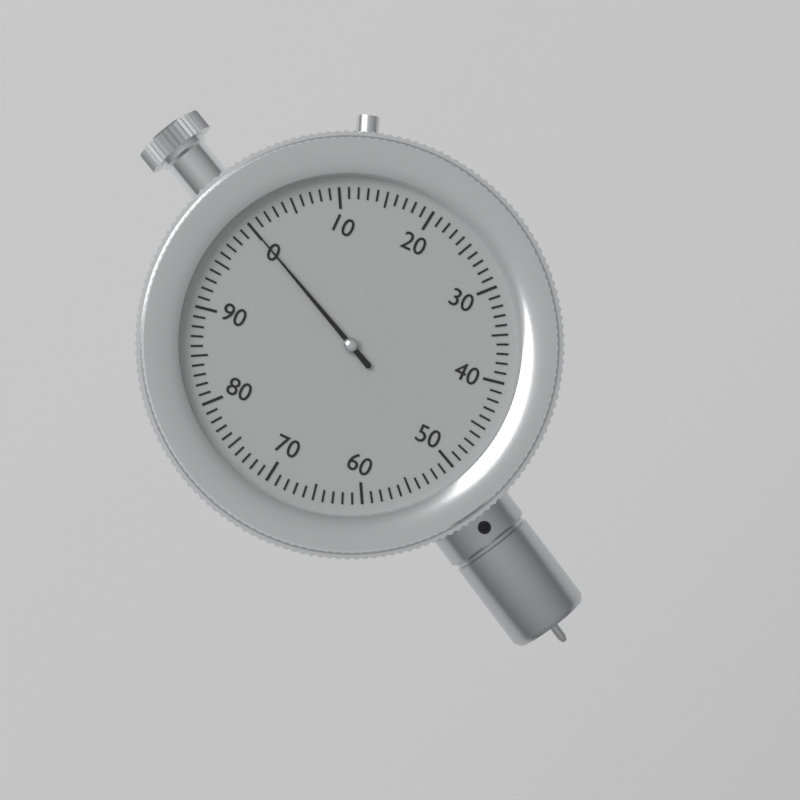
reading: 0 (no unit)
